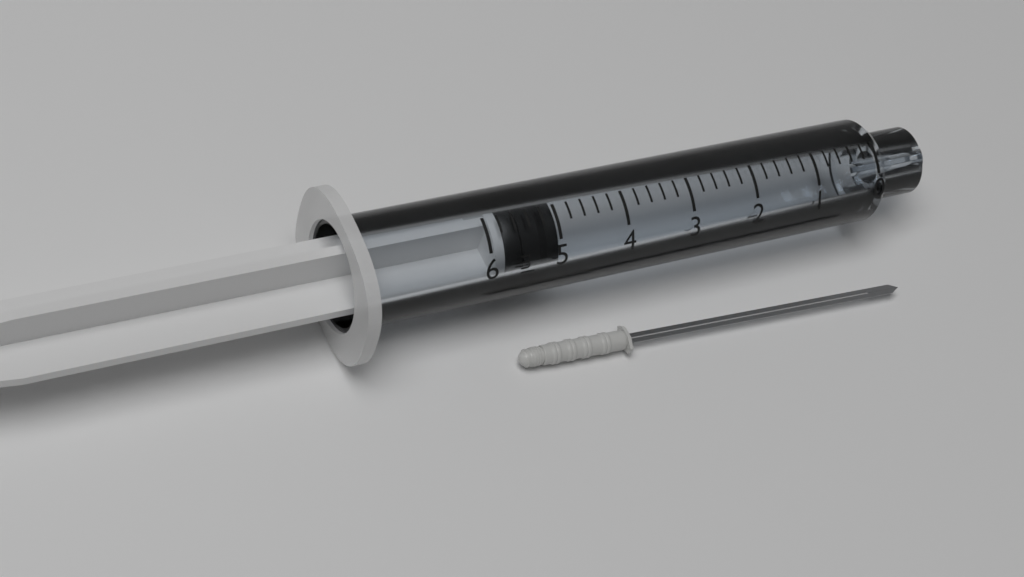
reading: 5.0 ml
